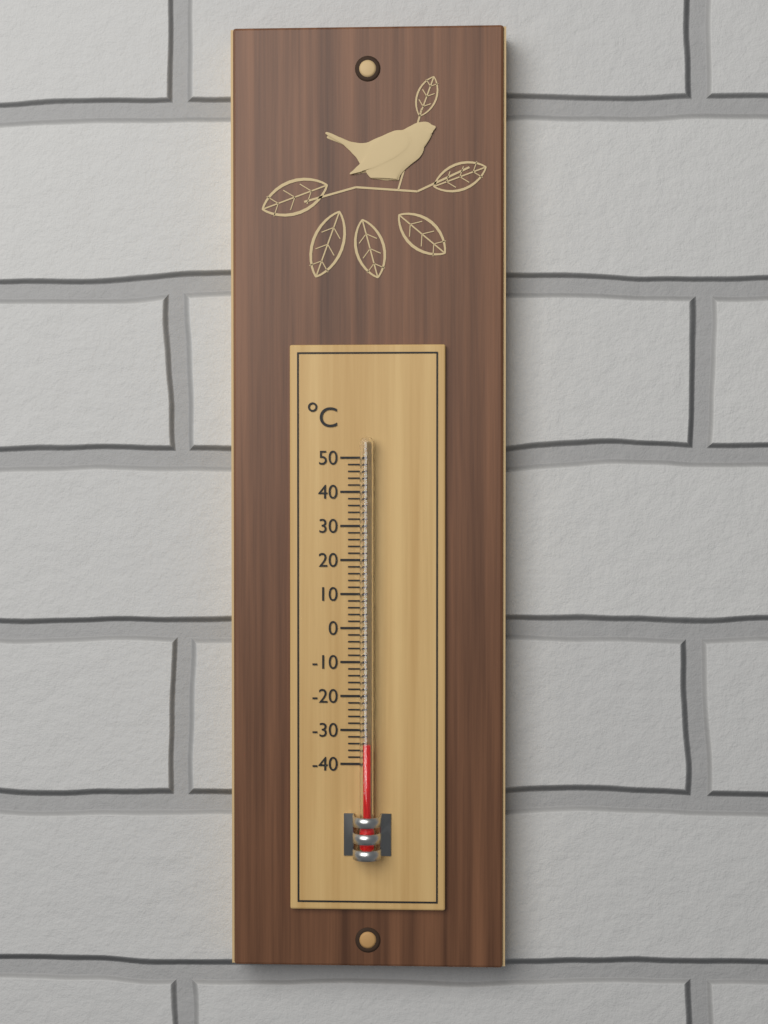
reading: -34 °C
